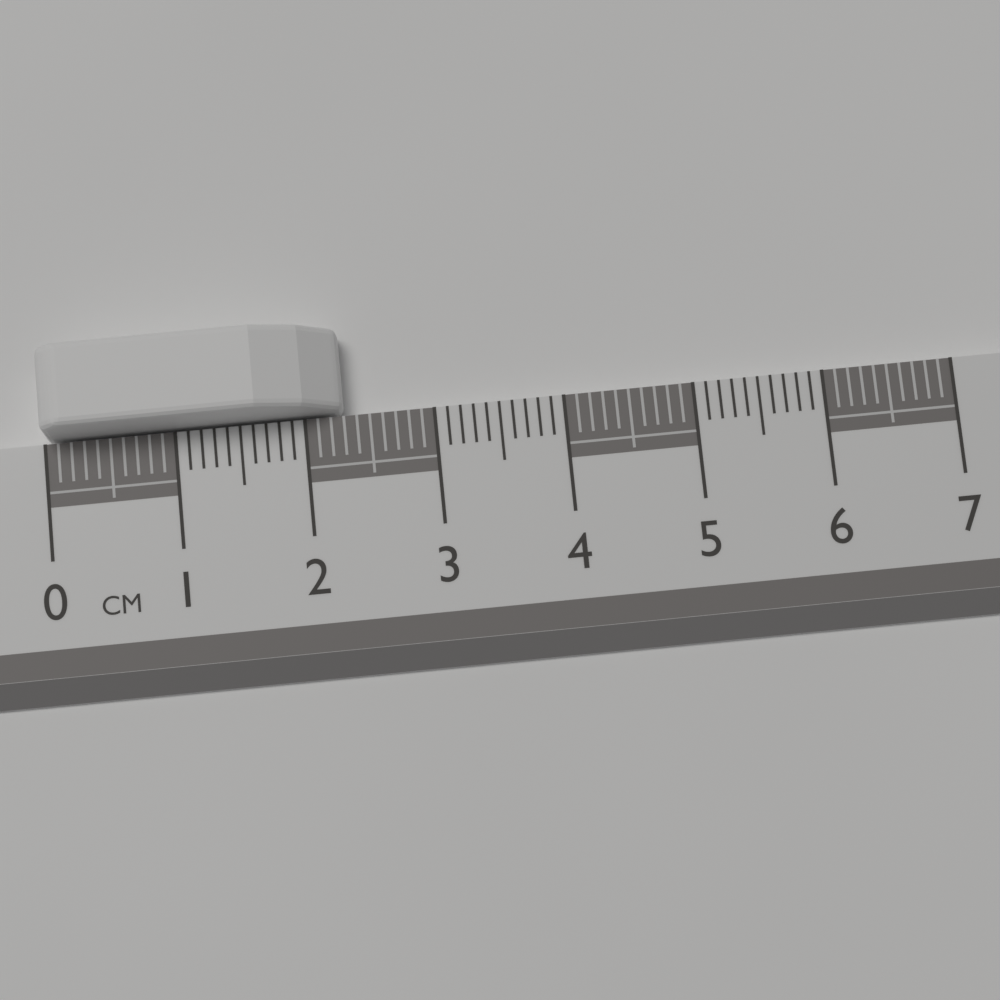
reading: 2.3 cm
